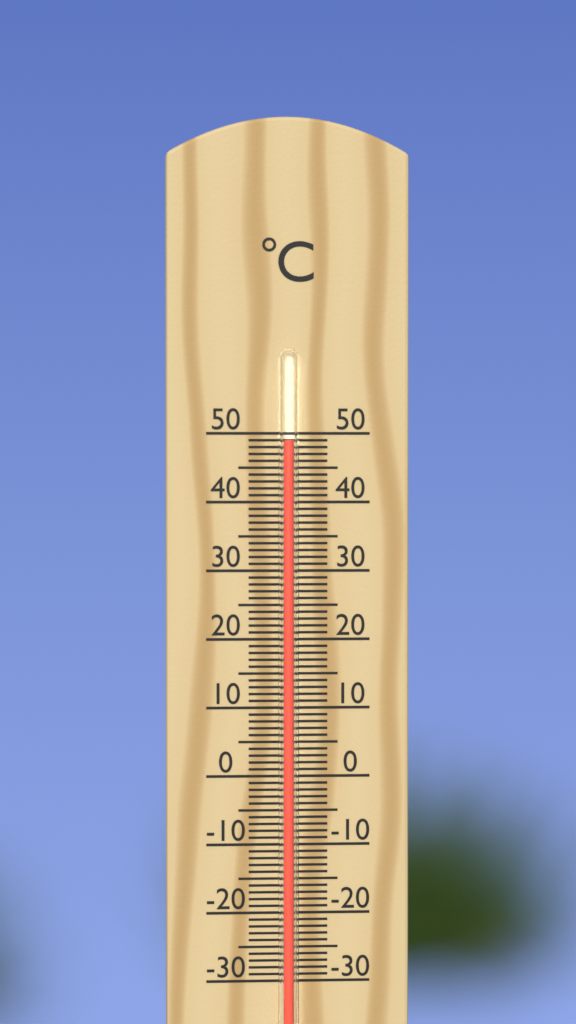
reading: 49 °C
